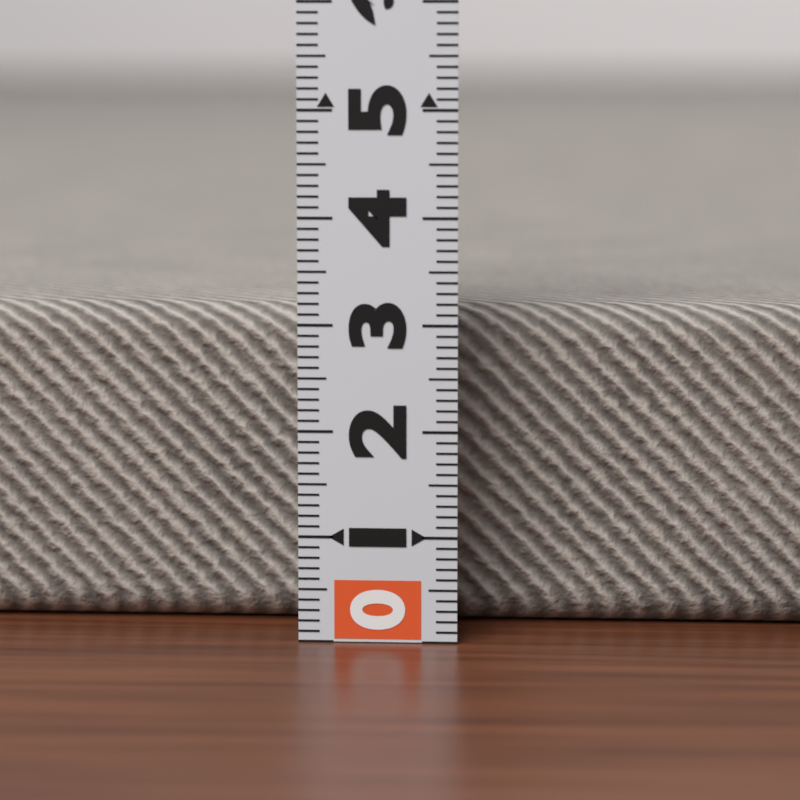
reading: 3.1 (no unit)
